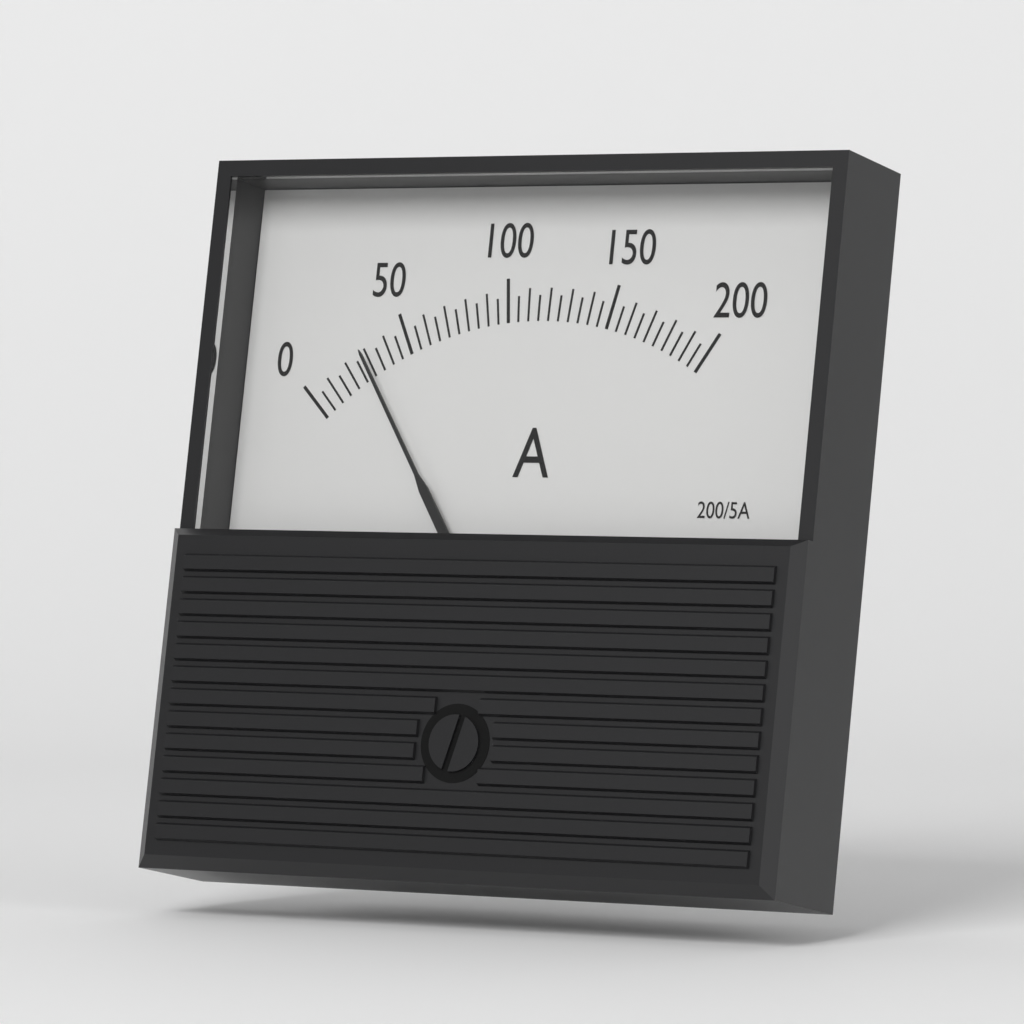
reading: 30 A
